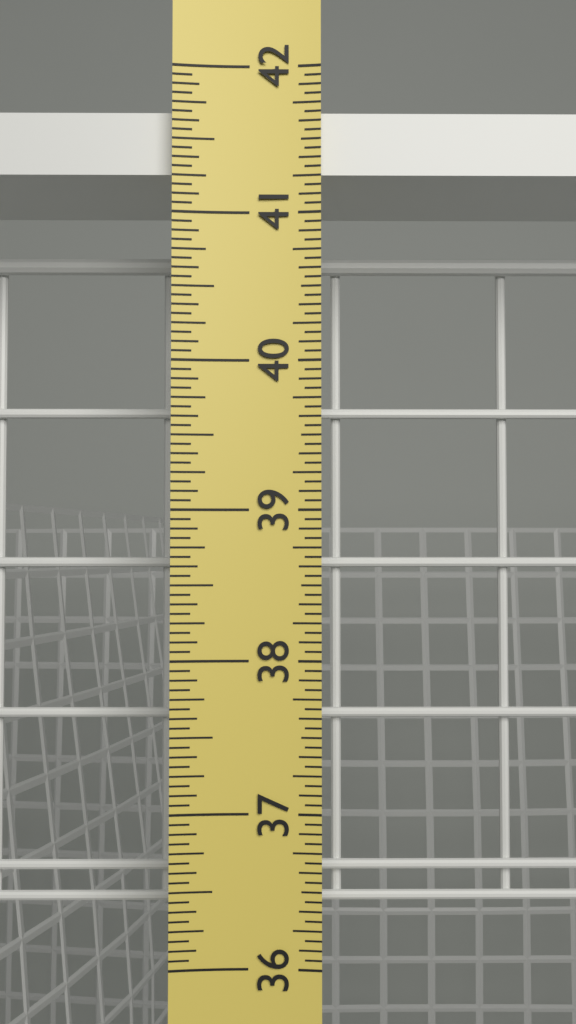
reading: 41.7500 in
